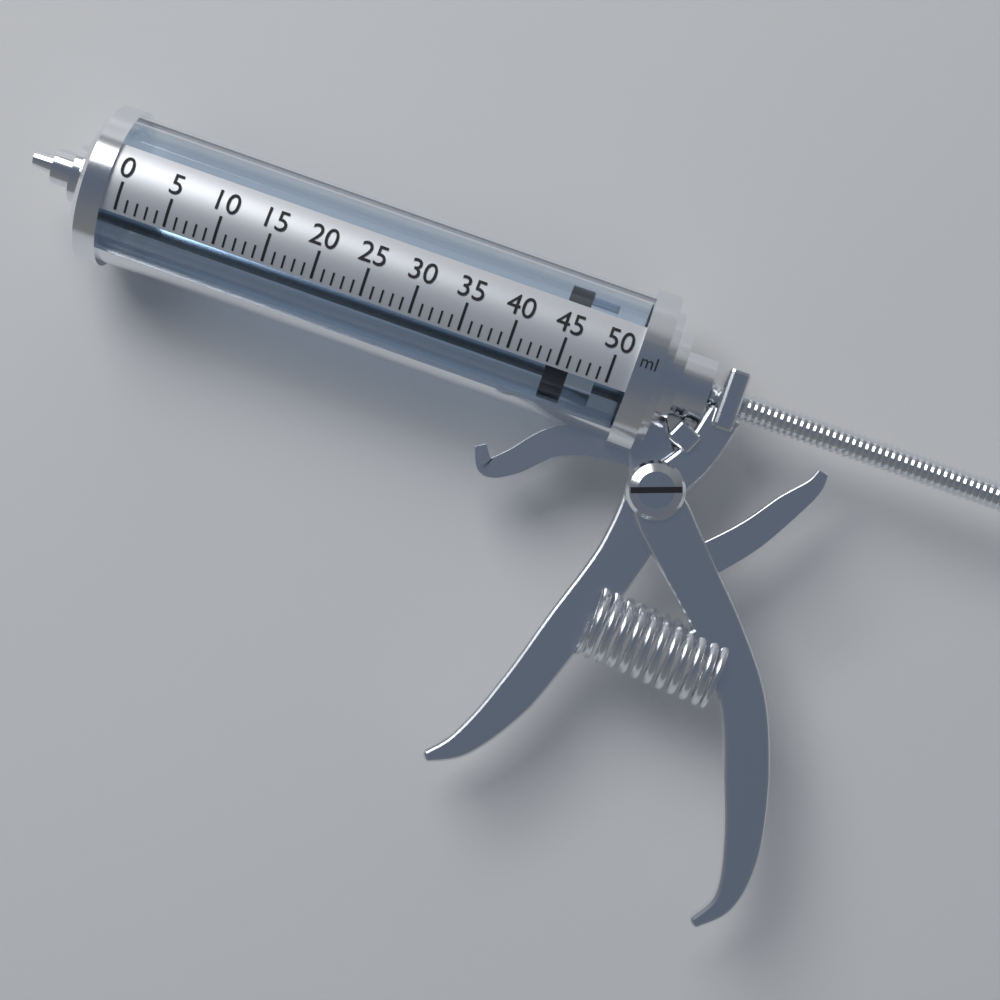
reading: 44 ml
